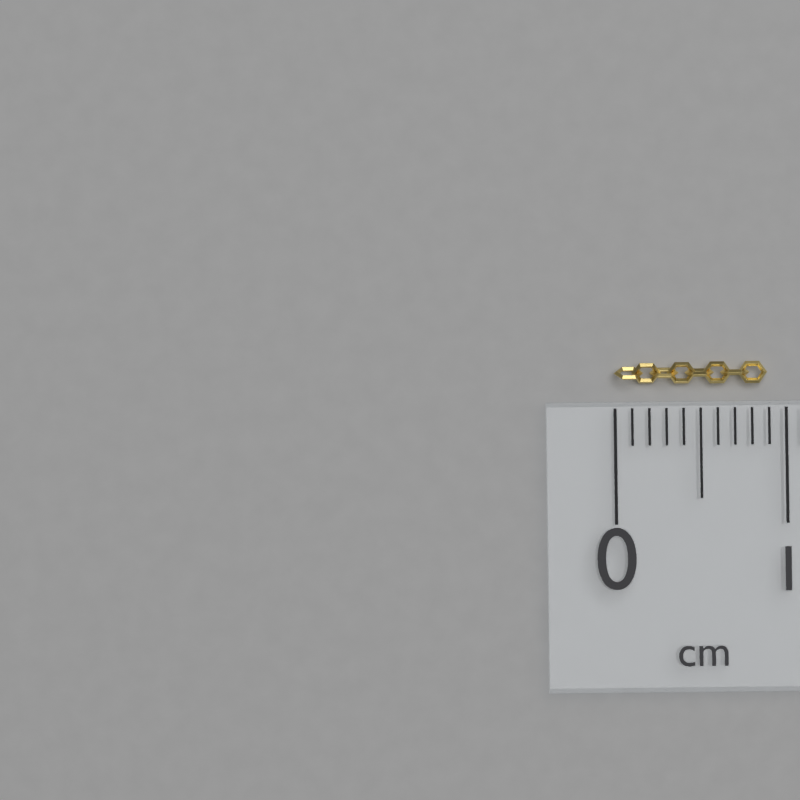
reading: 0.9 cm
